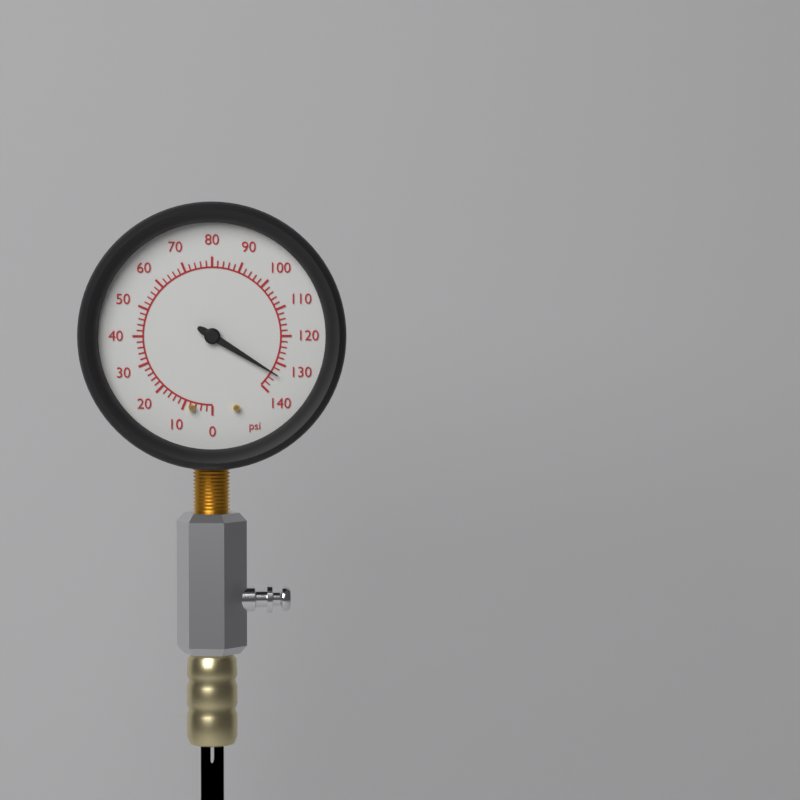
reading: 134 psi
